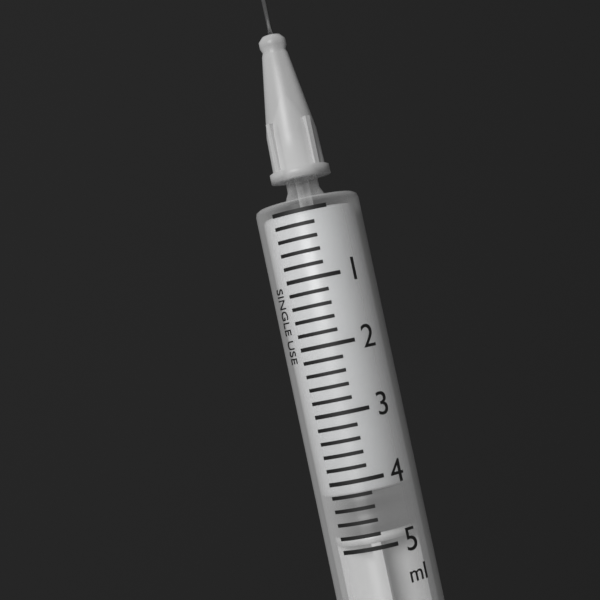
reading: 4.2 ml
